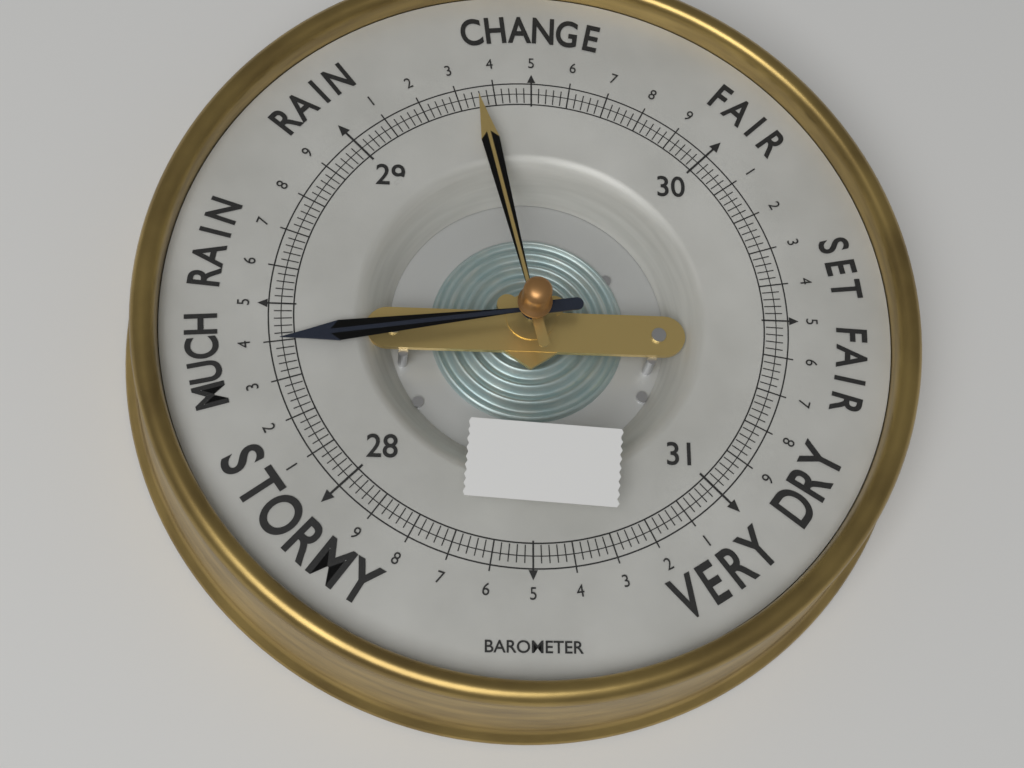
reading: 28.40 (no unit)
